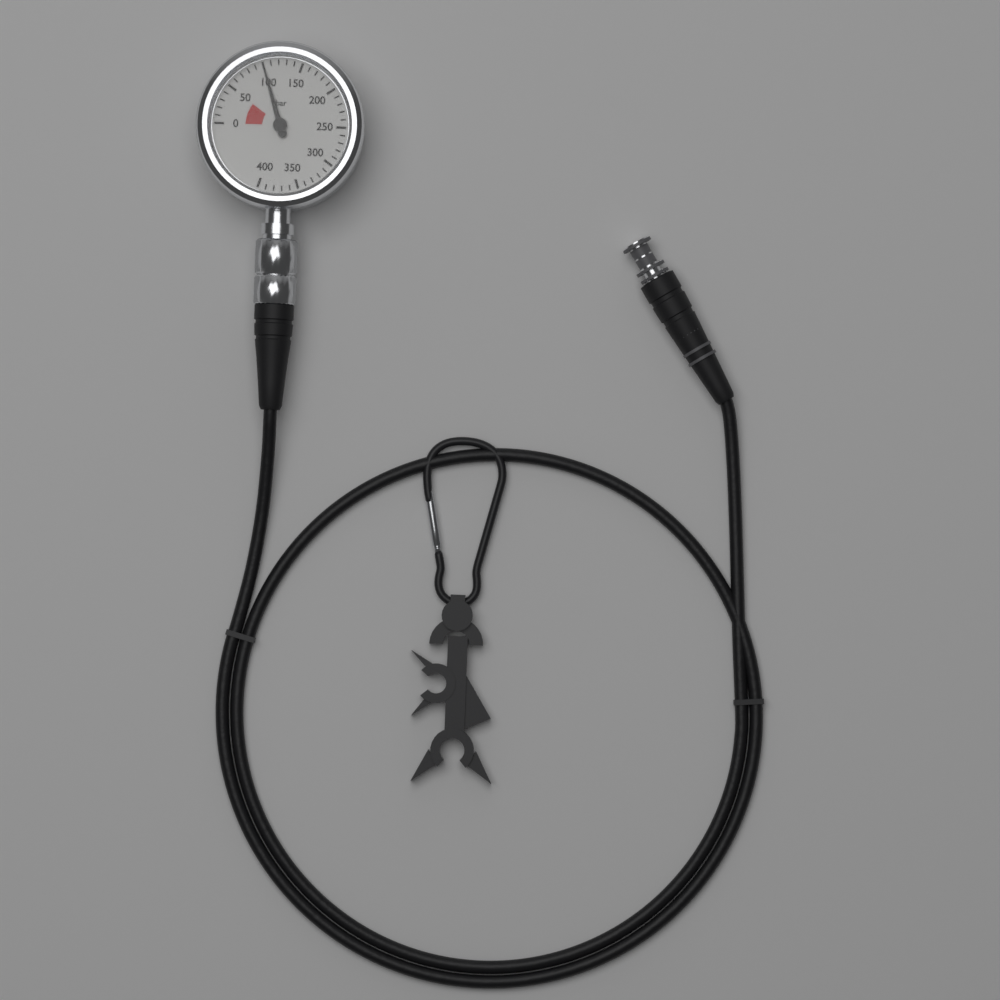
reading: 100 bar
